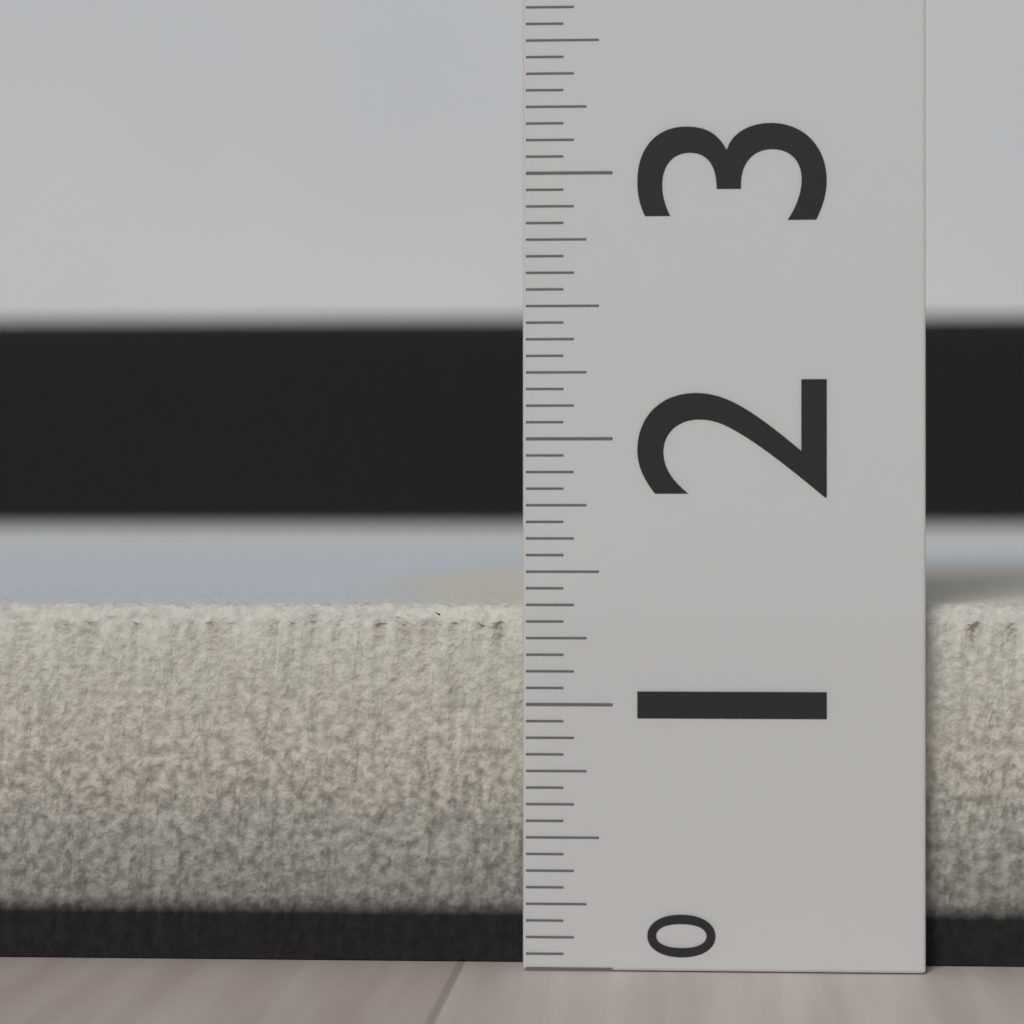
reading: 1.3750 (no unit)
